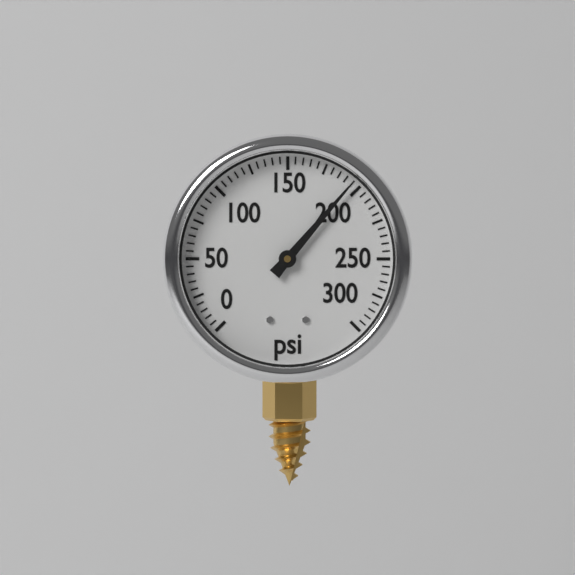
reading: 195 psi
